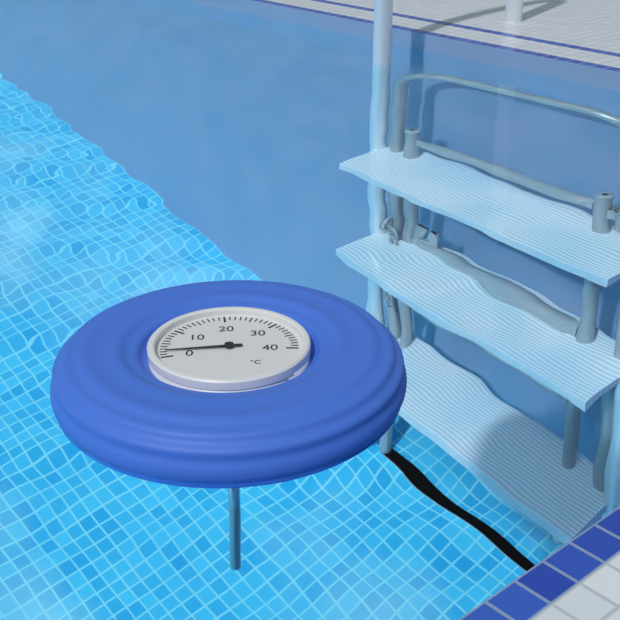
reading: 2 °C
